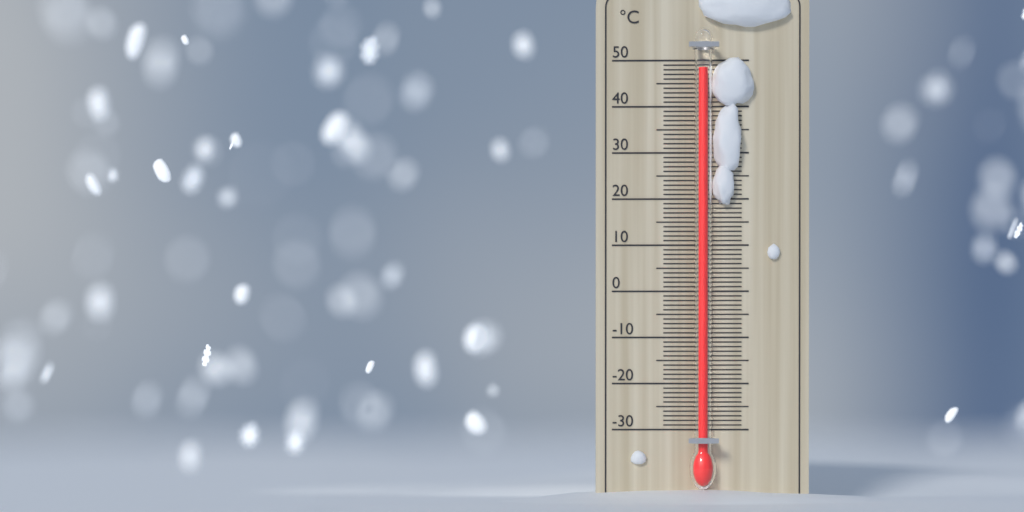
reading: 48 °C
